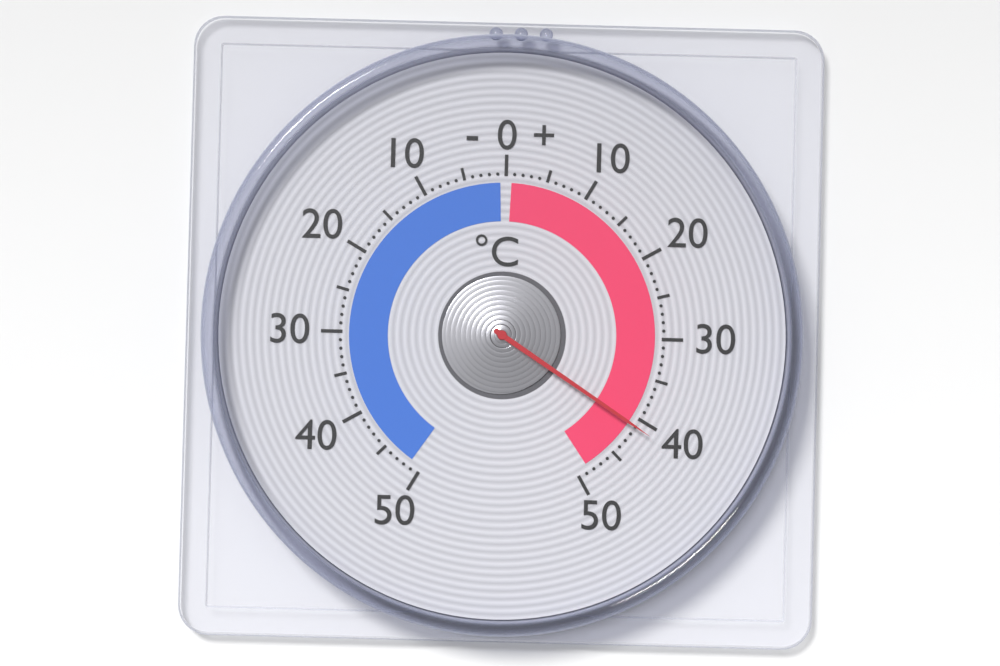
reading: 41 °C
